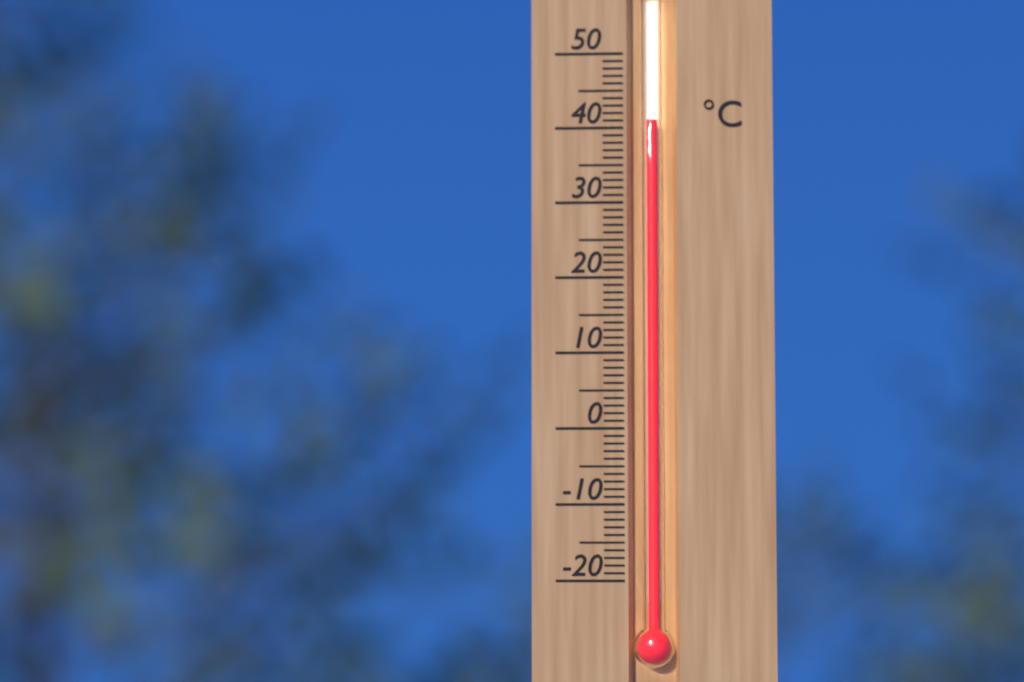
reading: 41 °C
